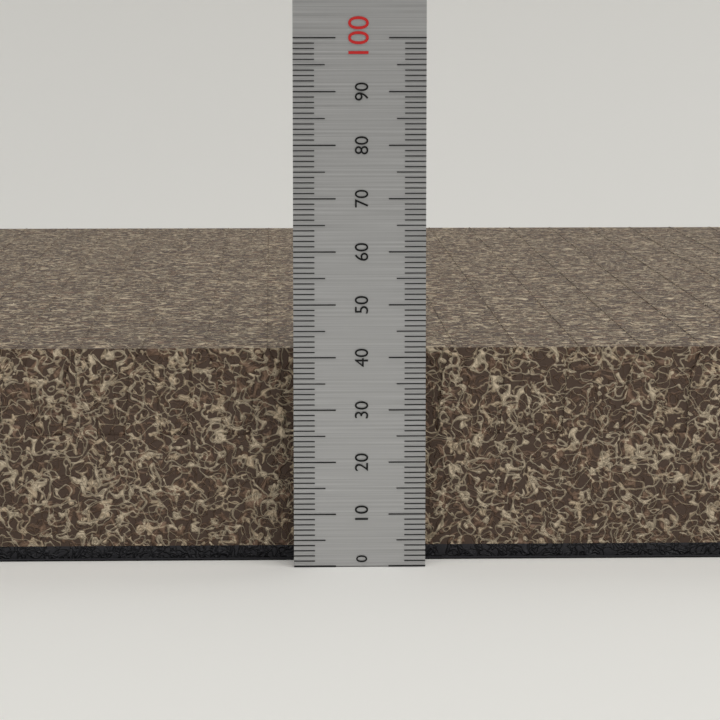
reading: 41 (no unit)
